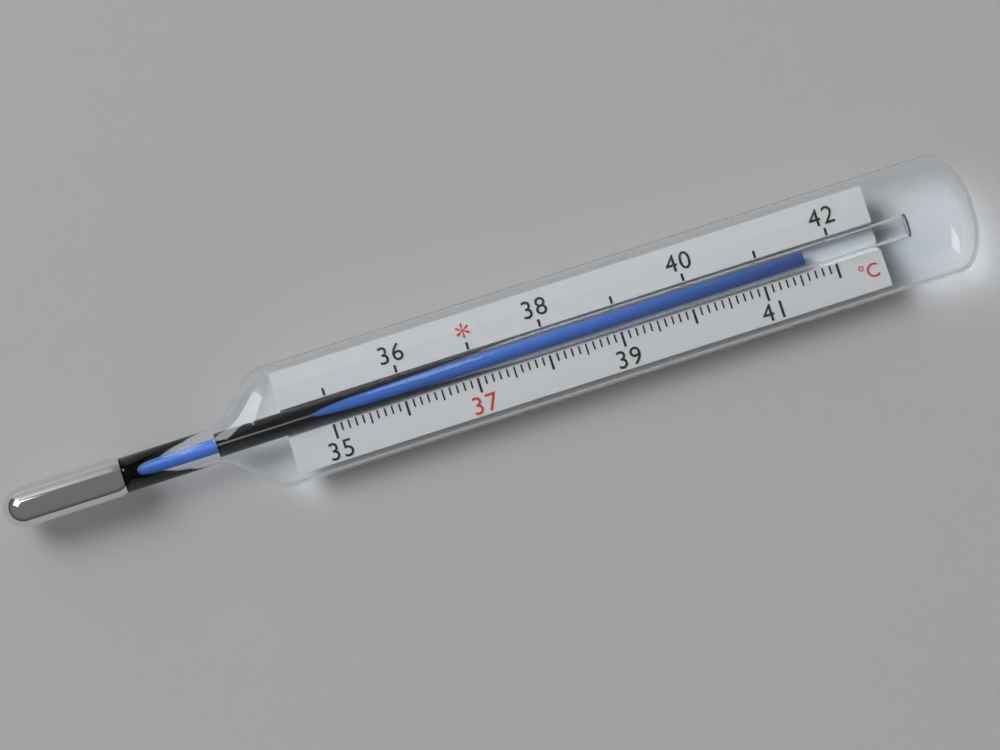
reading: 41.6 °C
